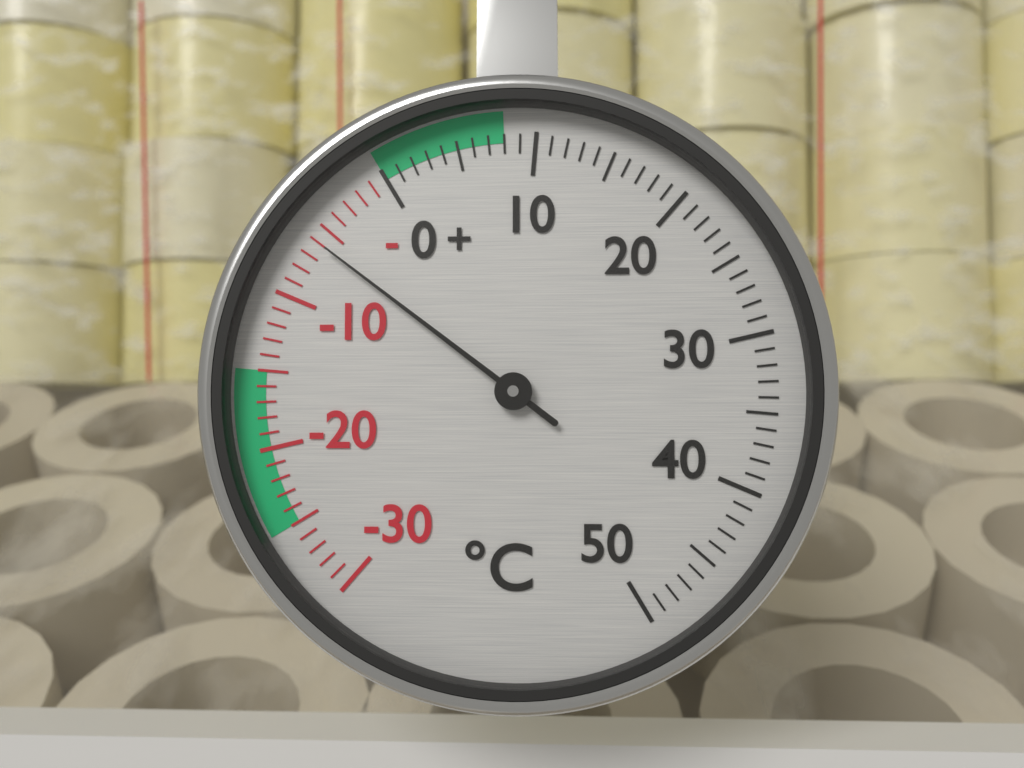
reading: -6 °C
